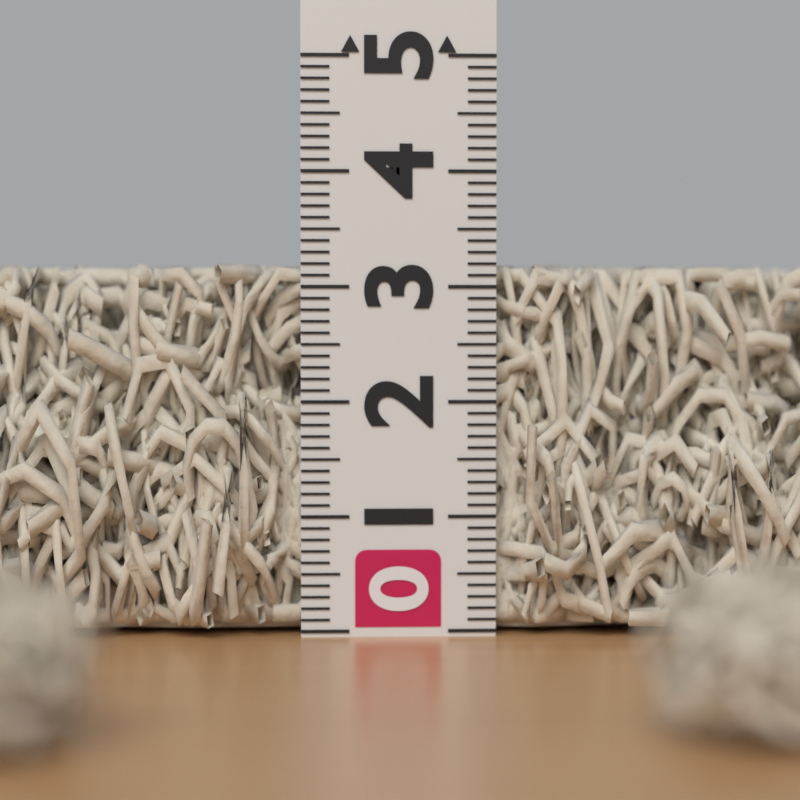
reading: 3.2 (no unit)
